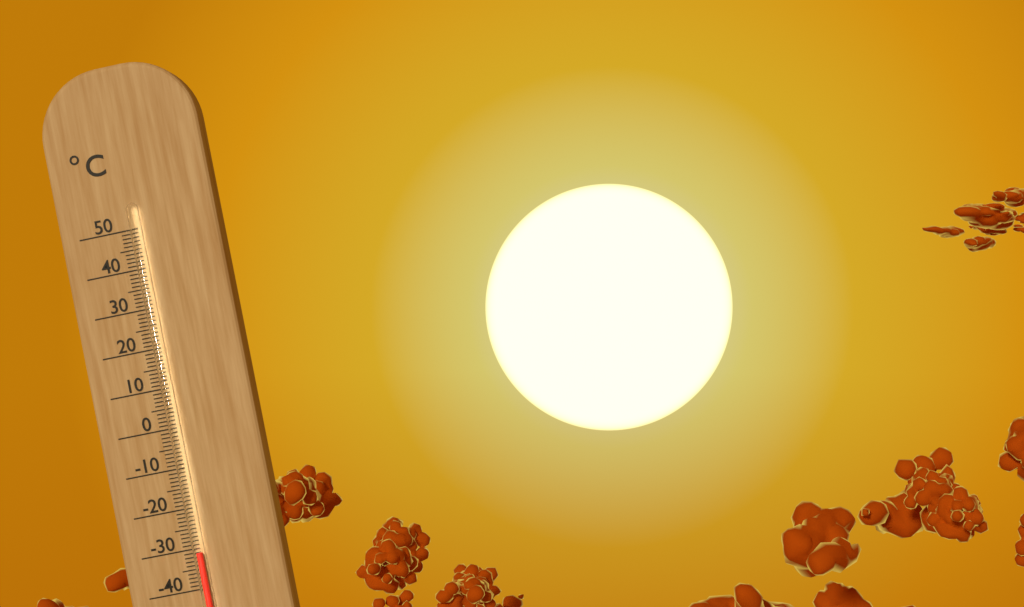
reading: -31 °C
